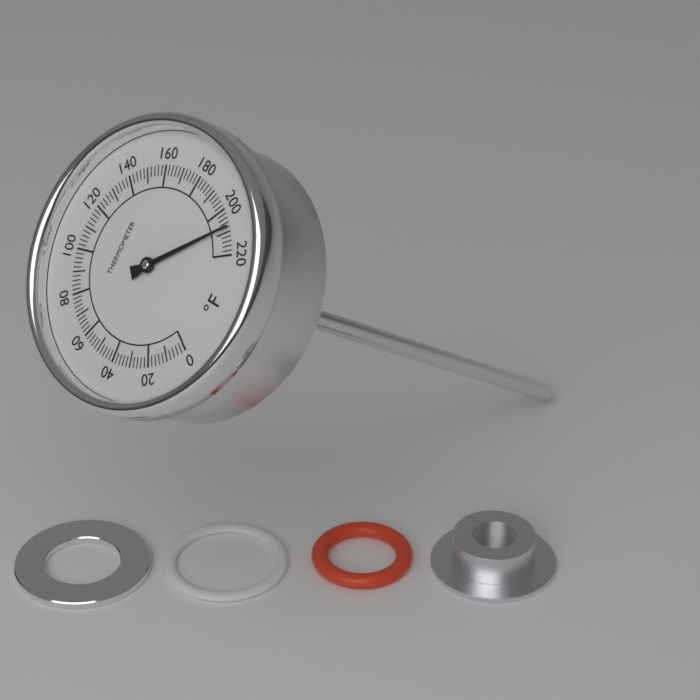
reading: 208 °F
